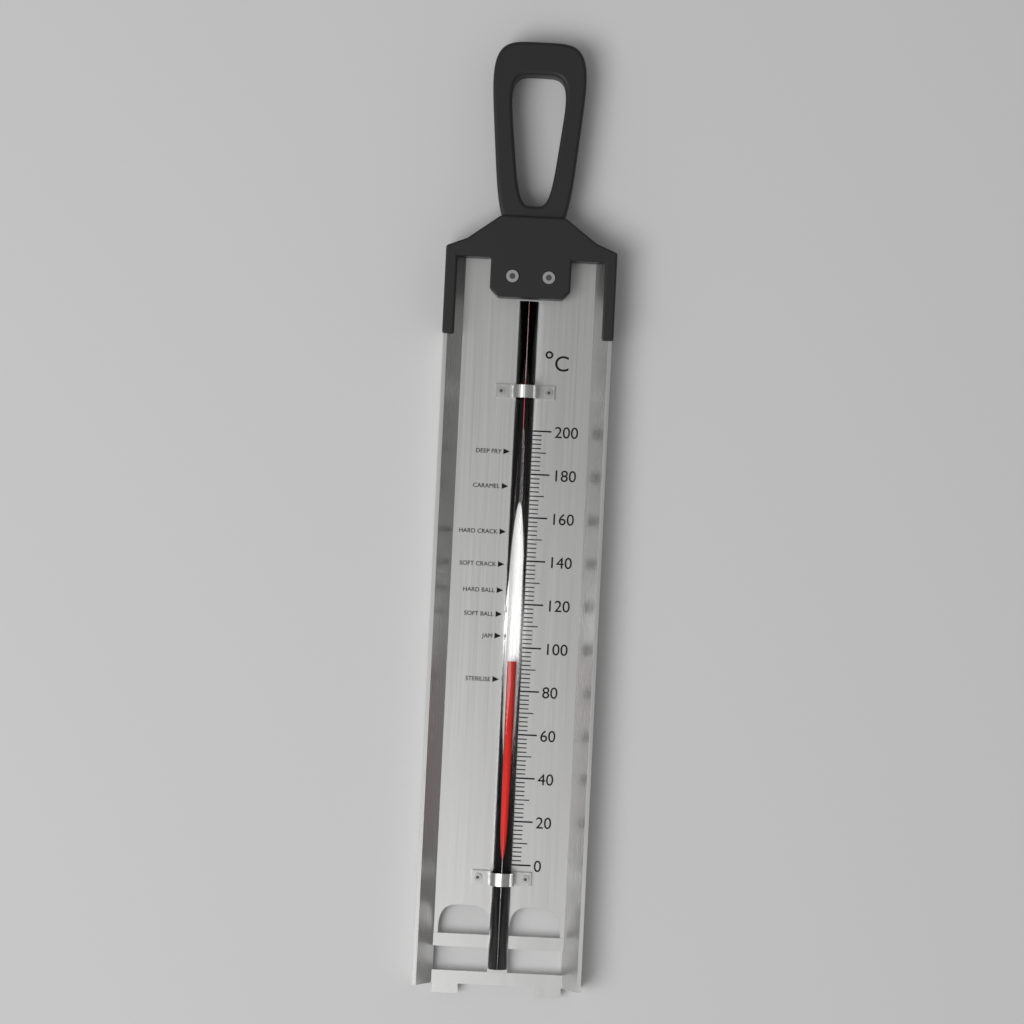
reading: 94 °C
